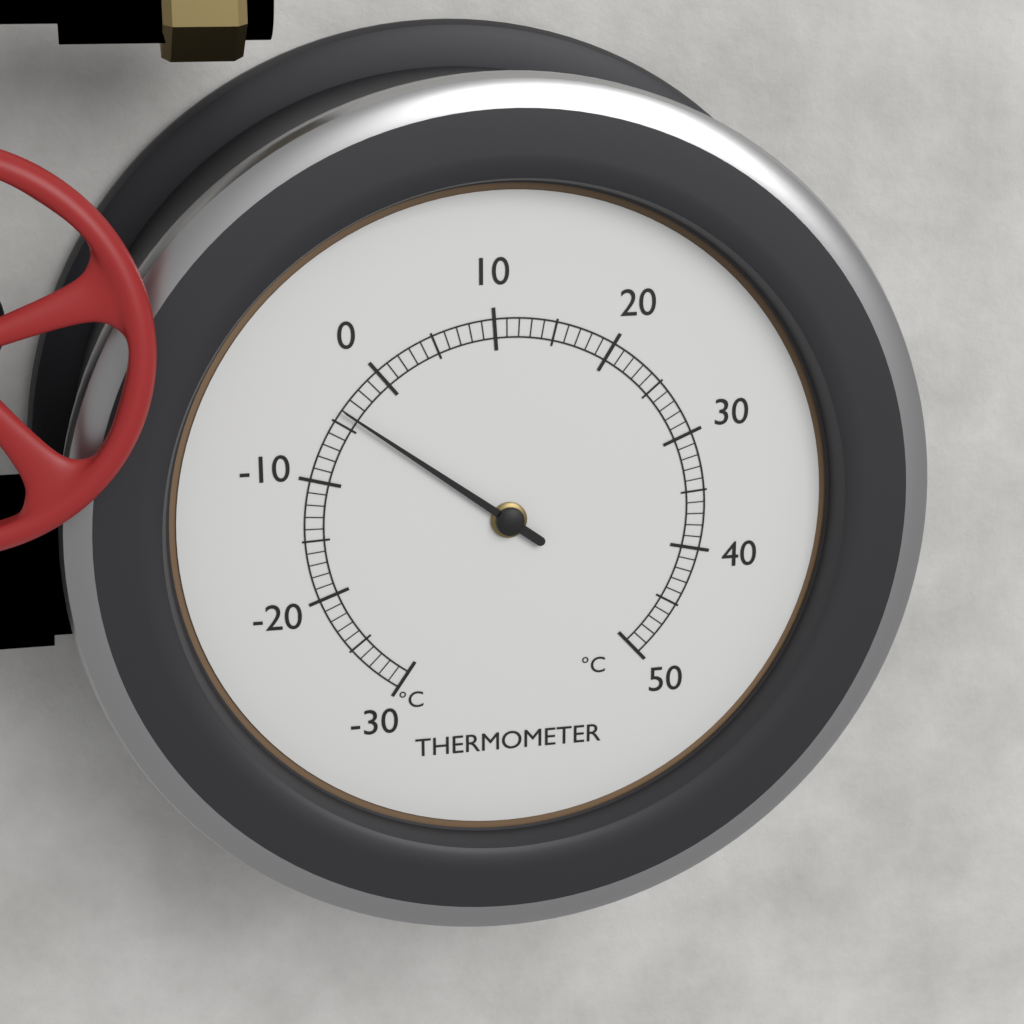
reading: -4 °C
